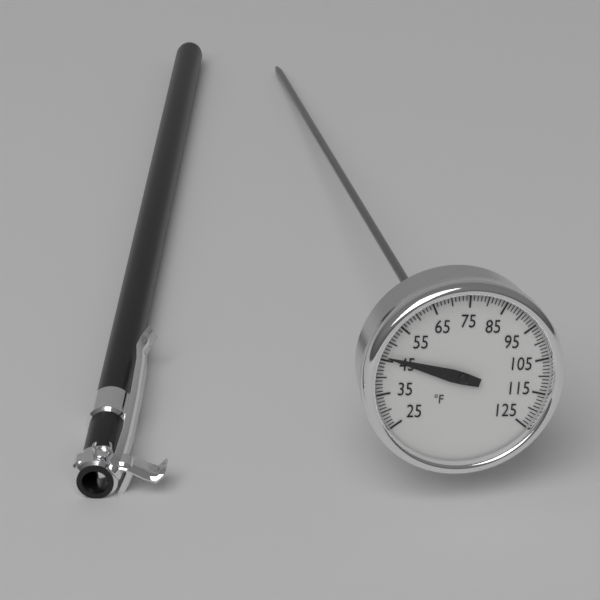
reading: 46 °F
